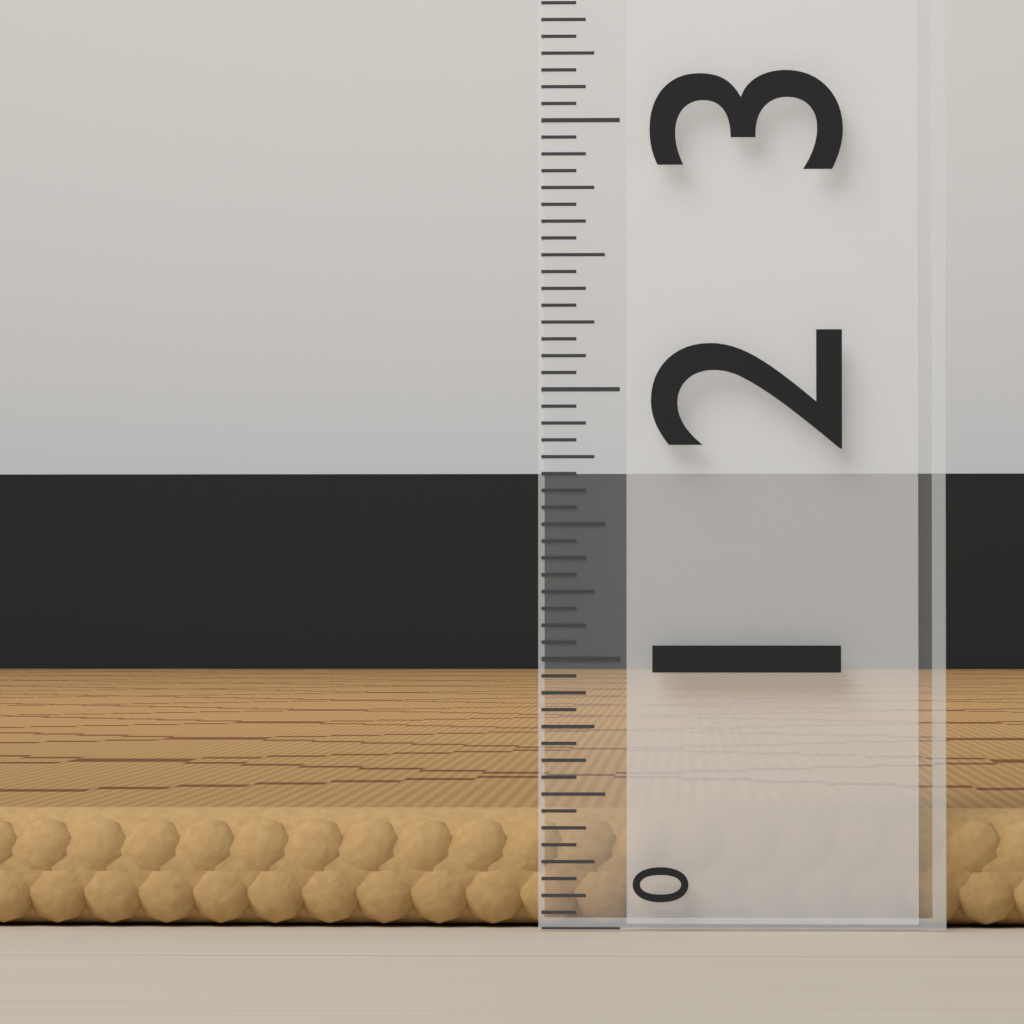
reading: 0.4375 (no unit)
